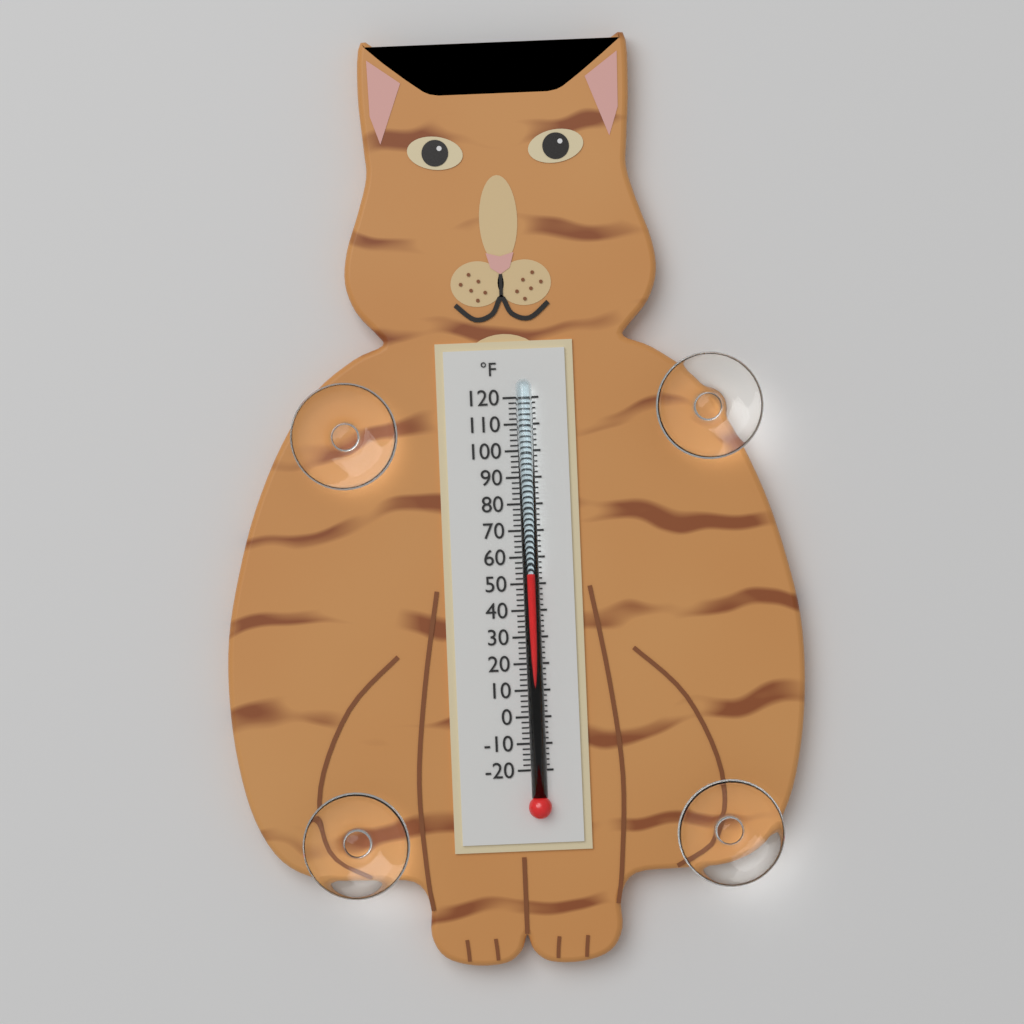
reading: 54 °F
